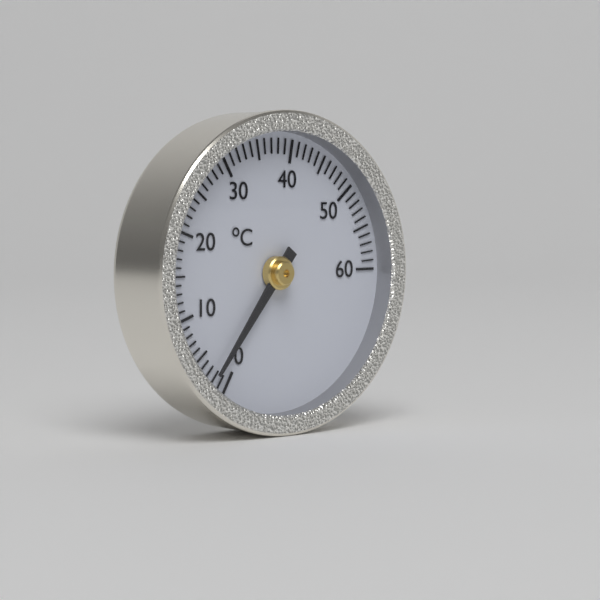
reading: 2 °C
